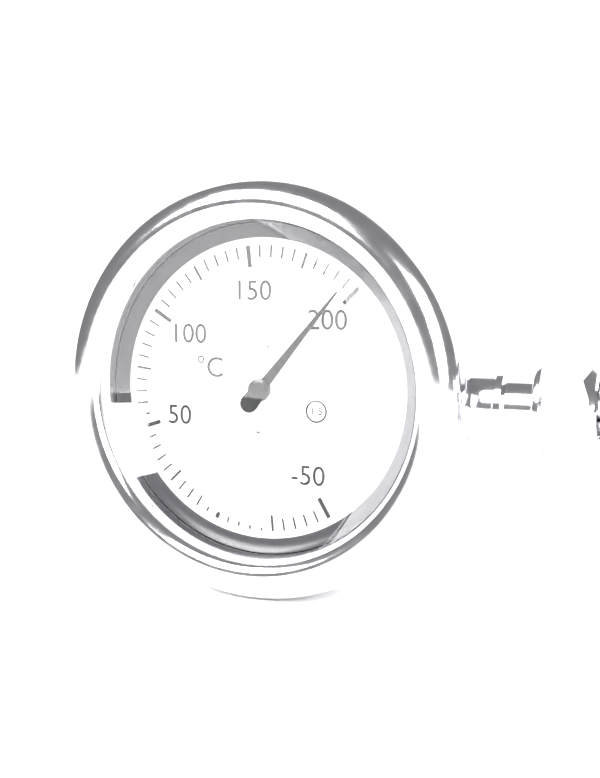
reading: 195 °C
